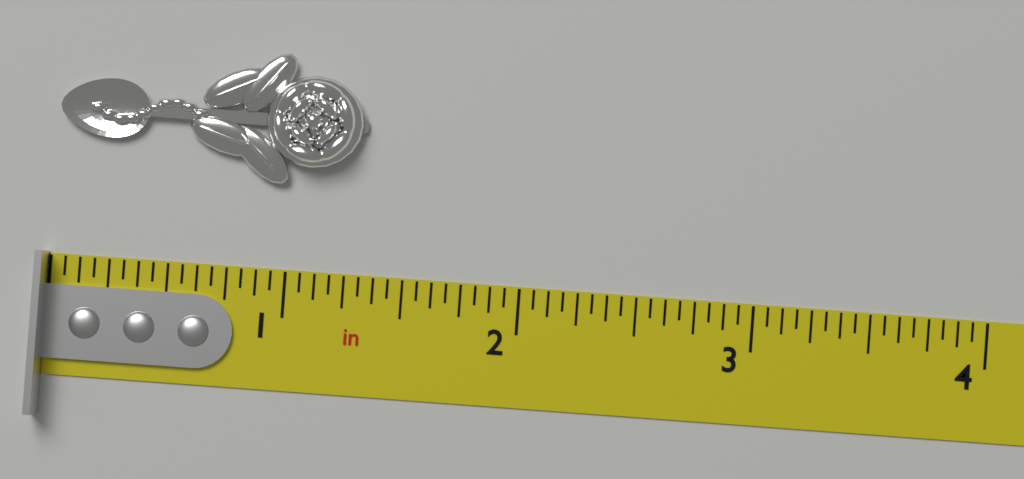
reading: 1.3125 in
